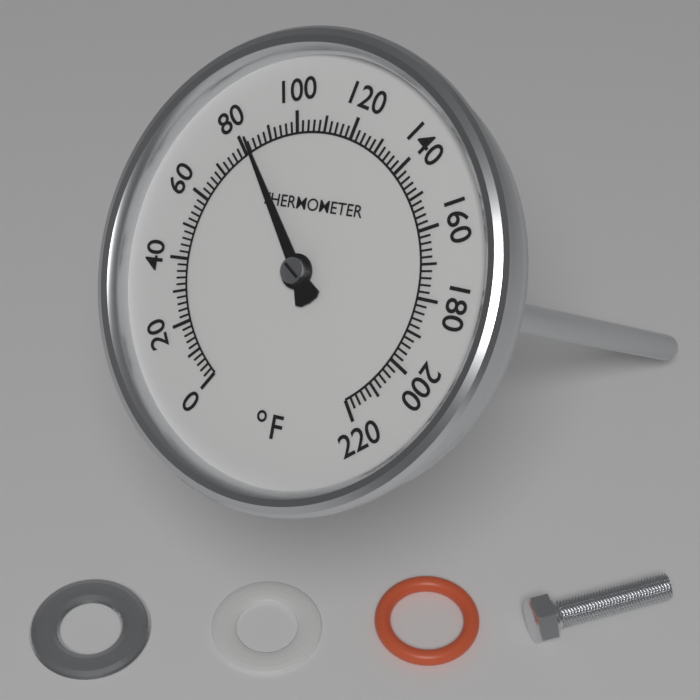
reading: 82 °F
